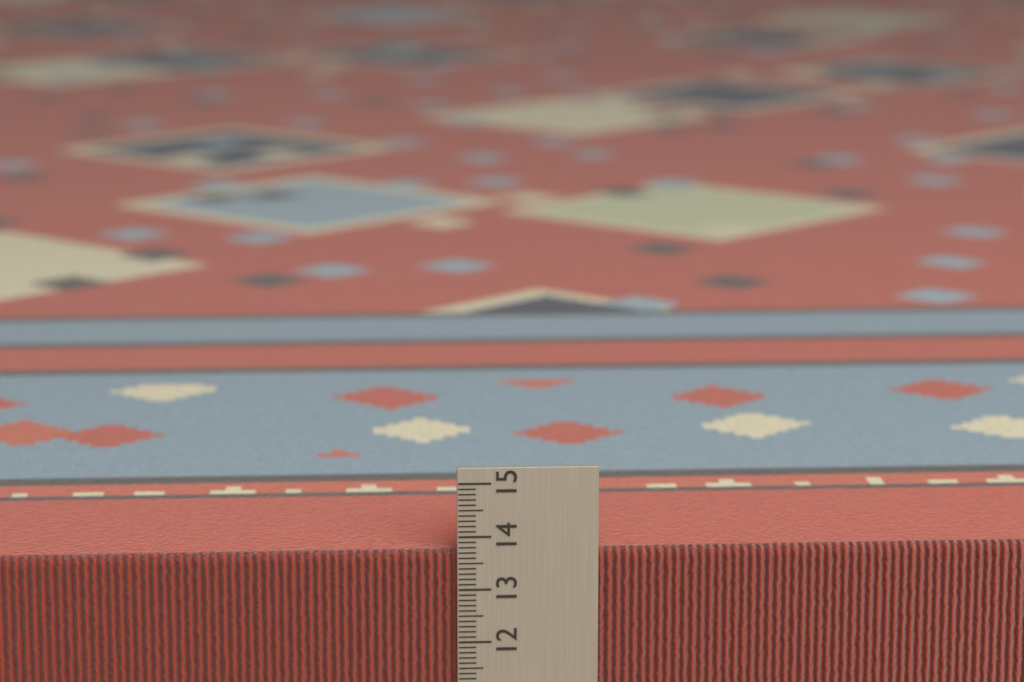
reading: 13.7 cm
